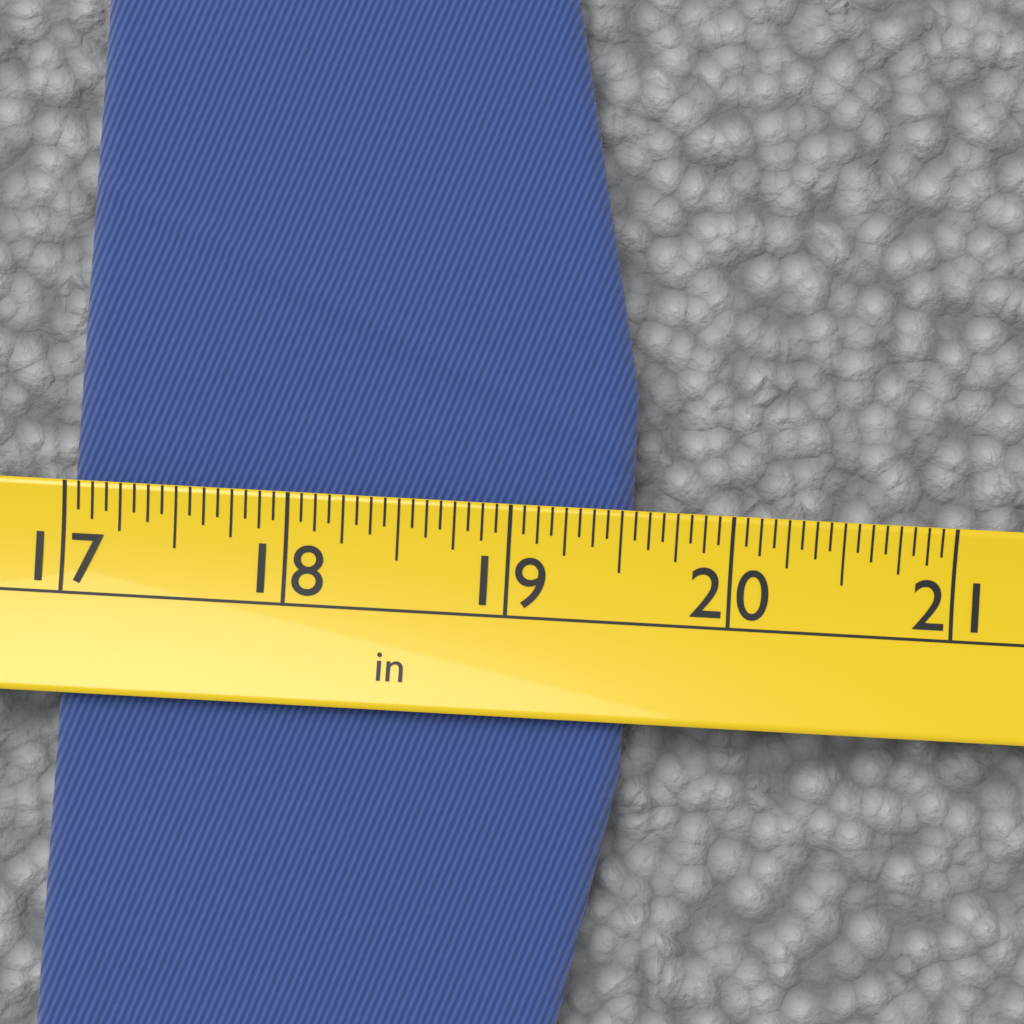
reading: 19.5625 in
